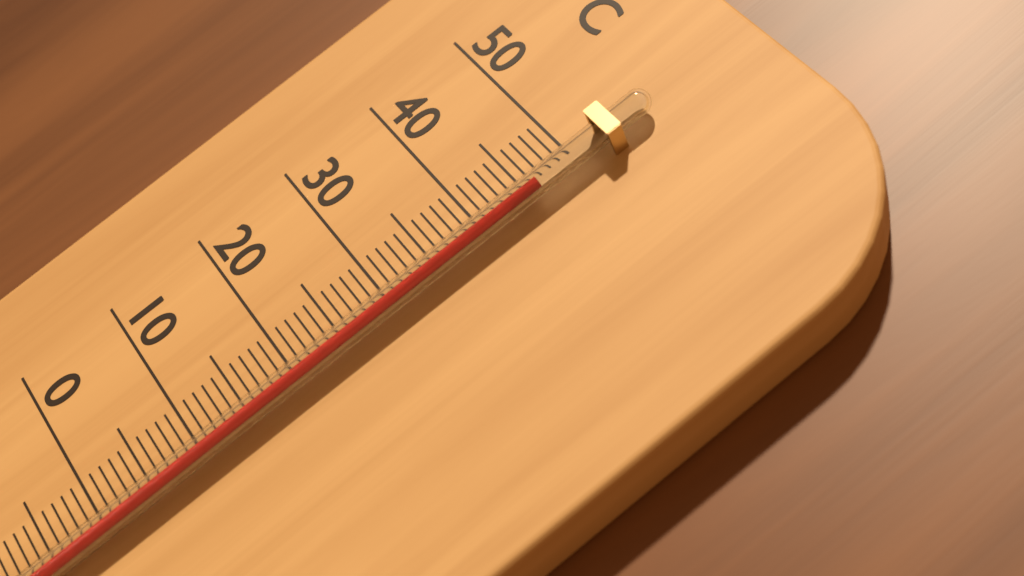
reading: 46 °C
